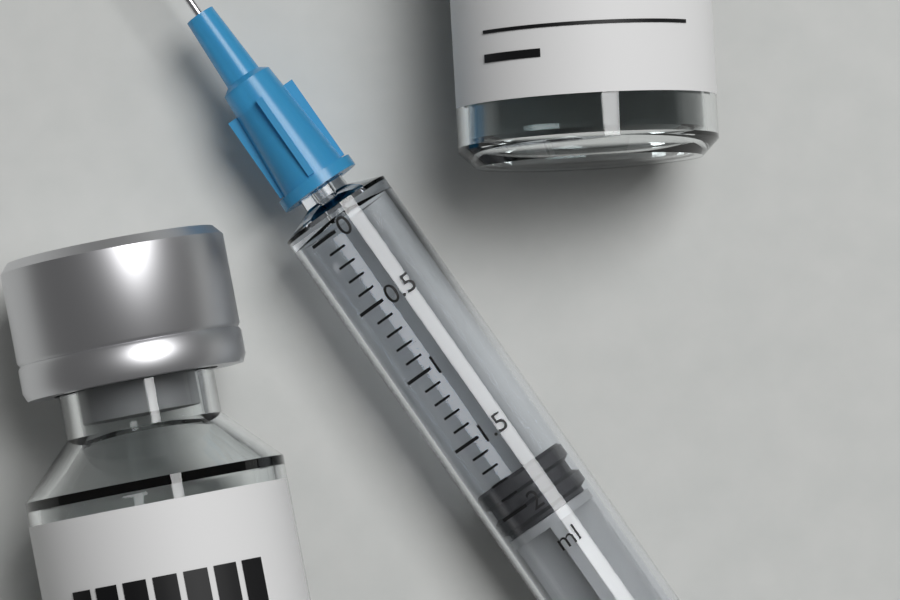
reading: 1.8 ml
